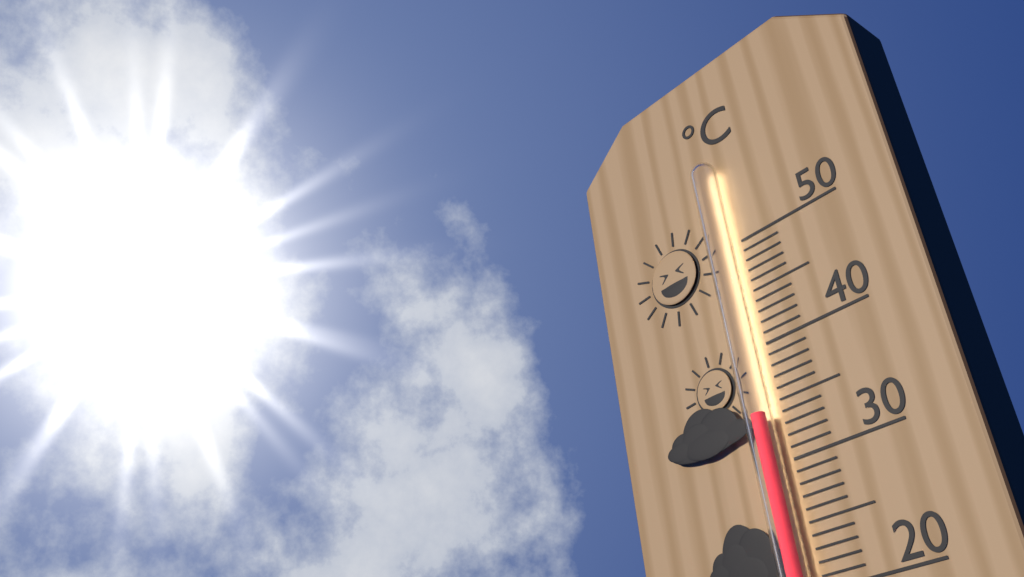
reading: 34 °C
